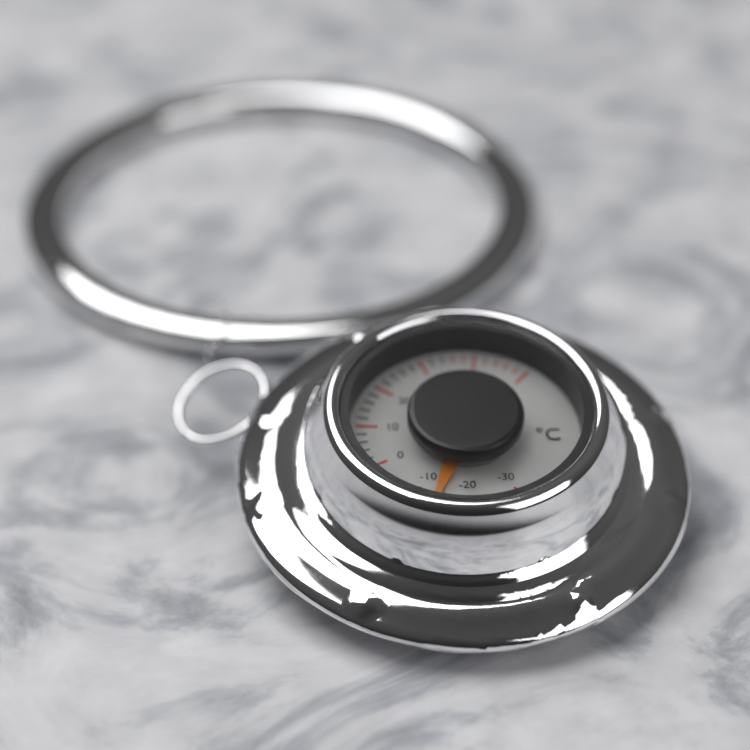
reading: -14 °C
